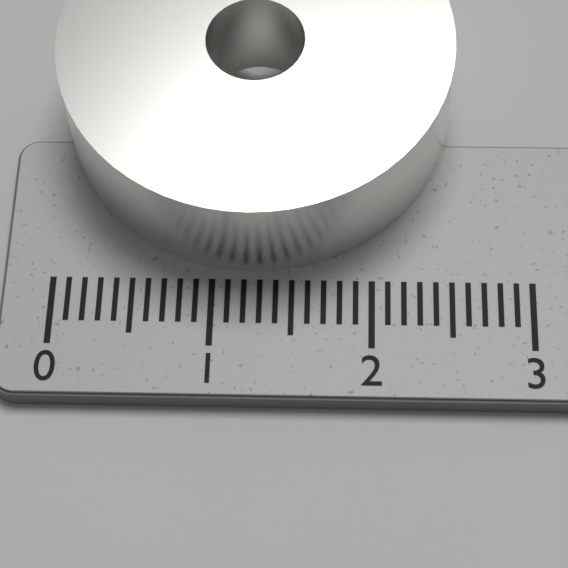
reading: 2.5 (no unit)
